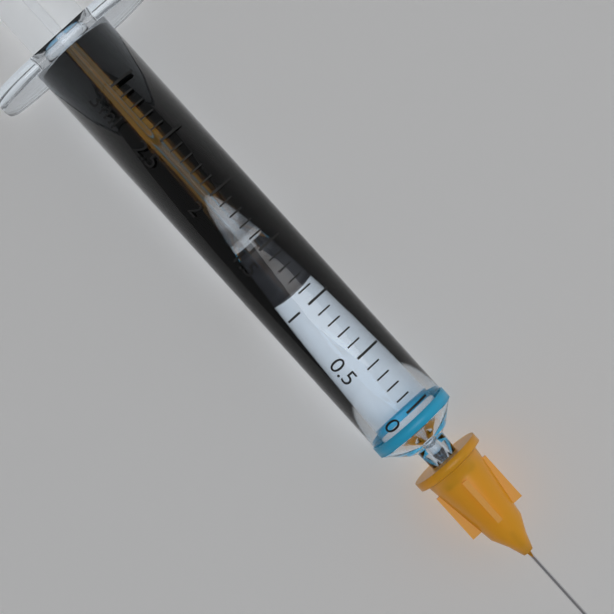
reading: 1.1 ml
